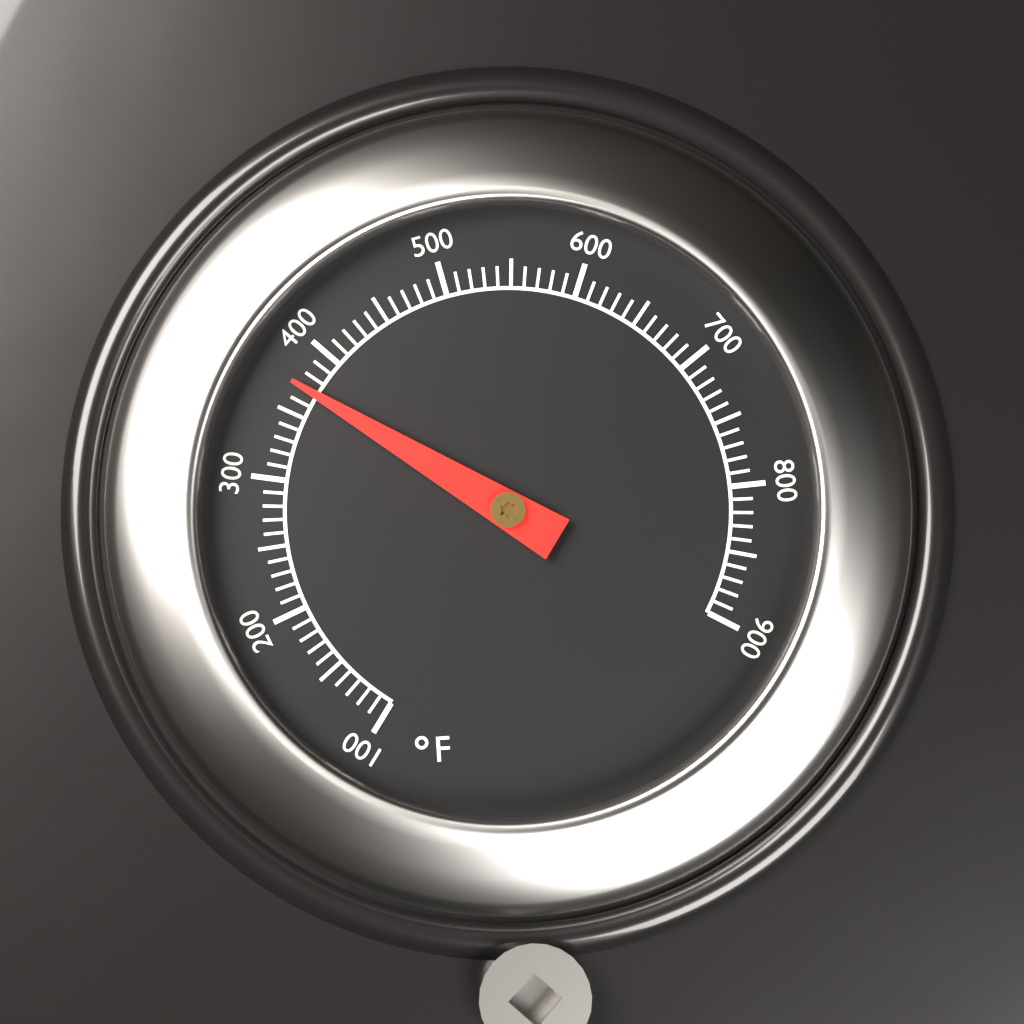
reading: 370 °F
